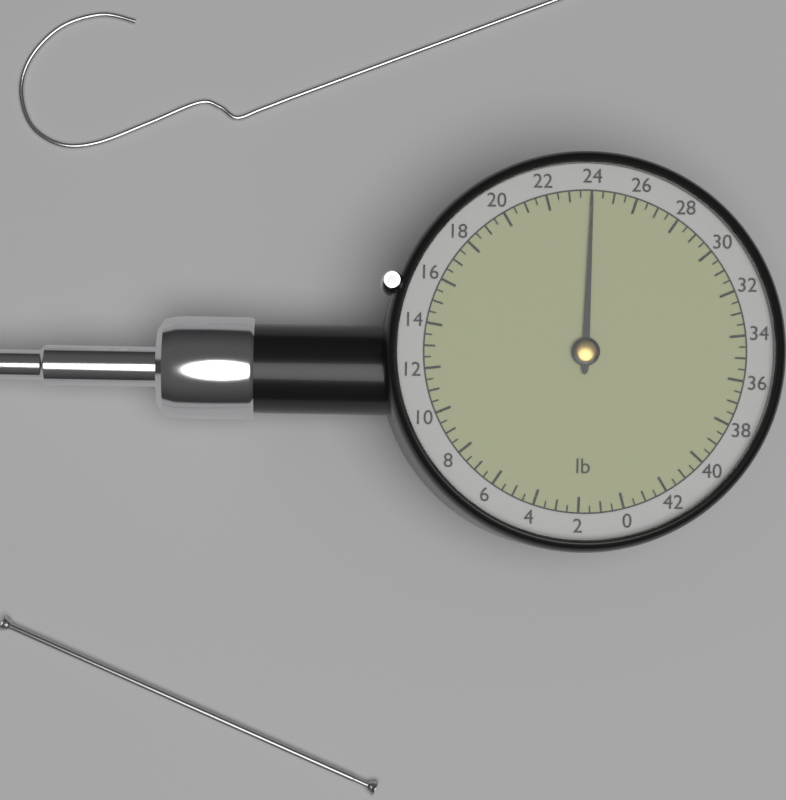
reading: 24.0 lb
